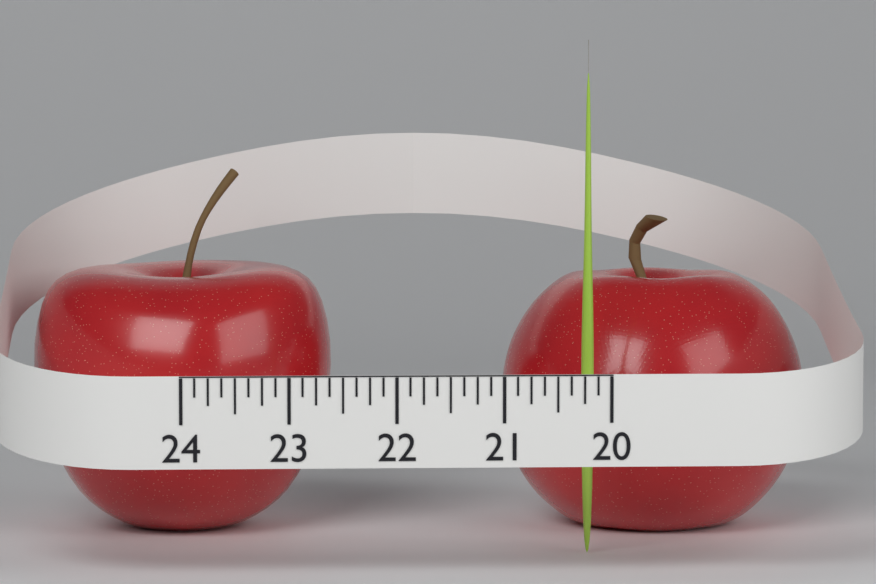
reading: 20.125 (no unit)
